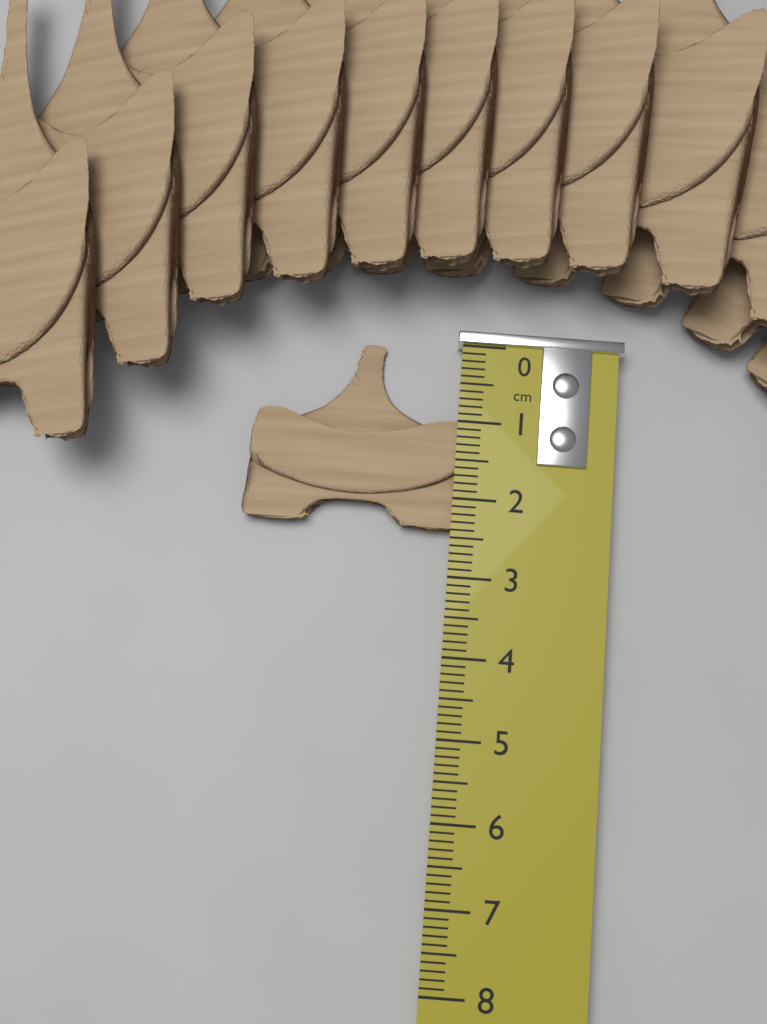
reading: 2.4 cm
